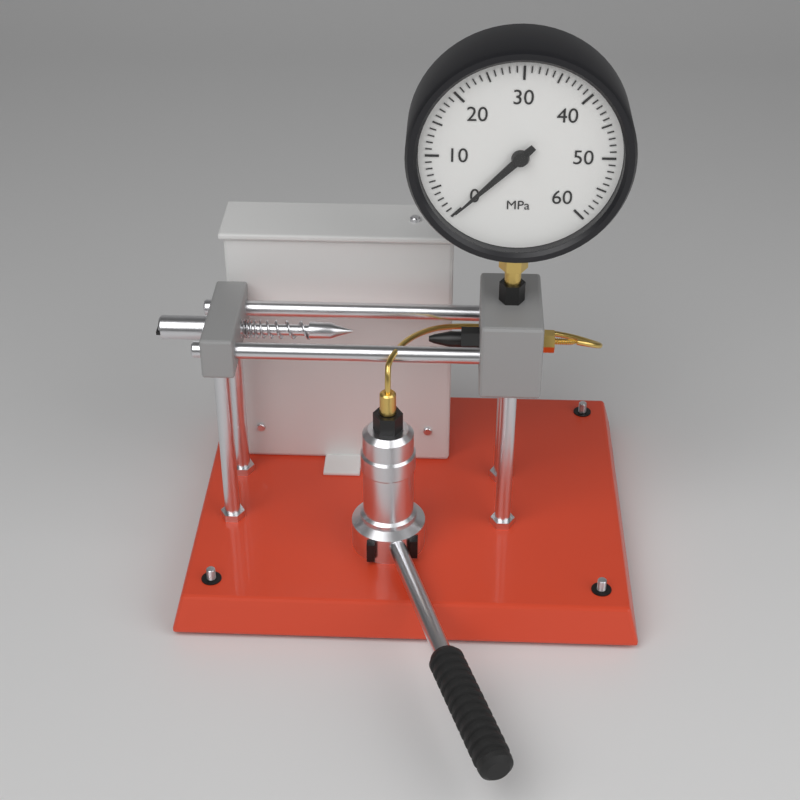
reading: 0 MPa
